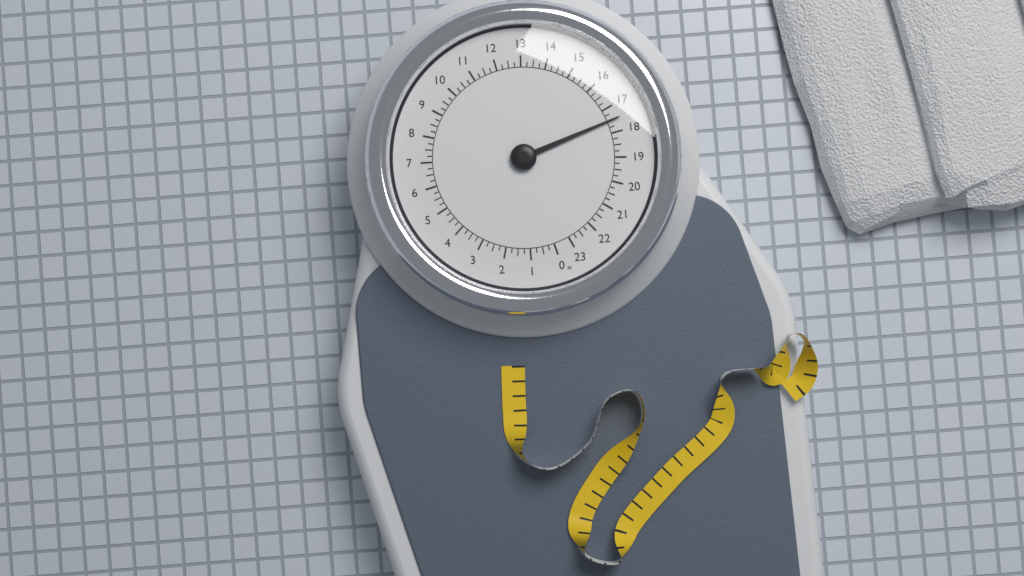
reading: 17.50 st
